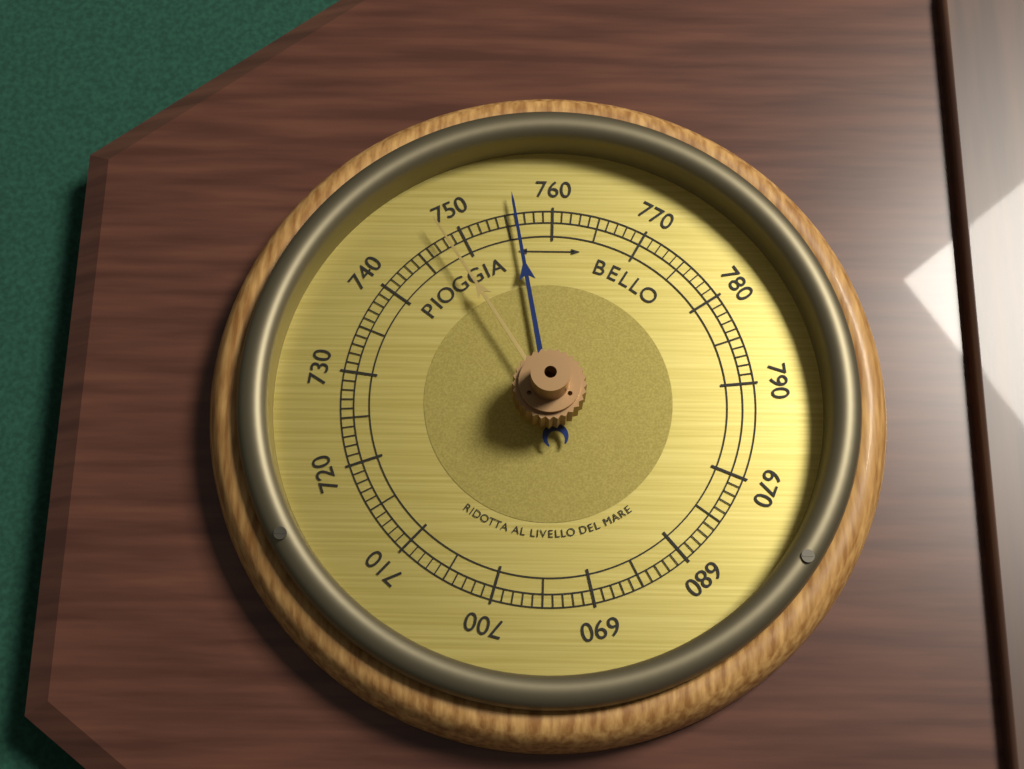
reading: 756 (no unit)
